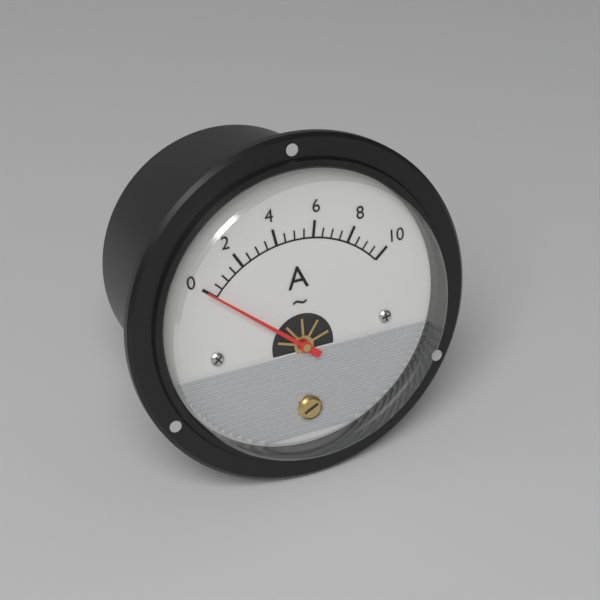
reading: 0.0 A
